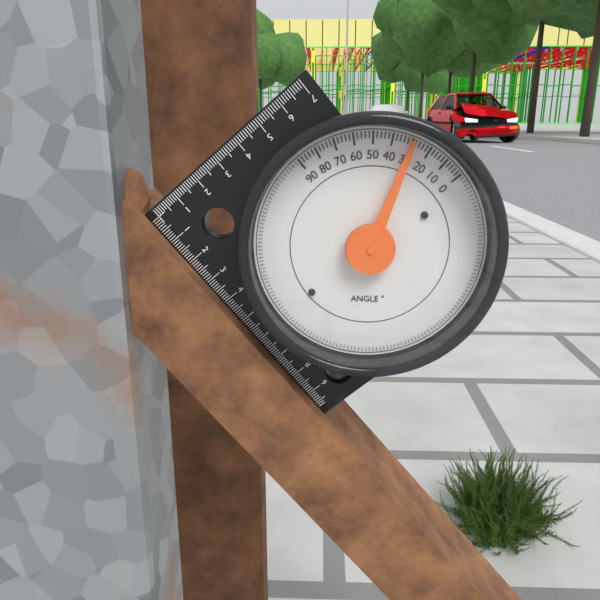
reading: 30 °
